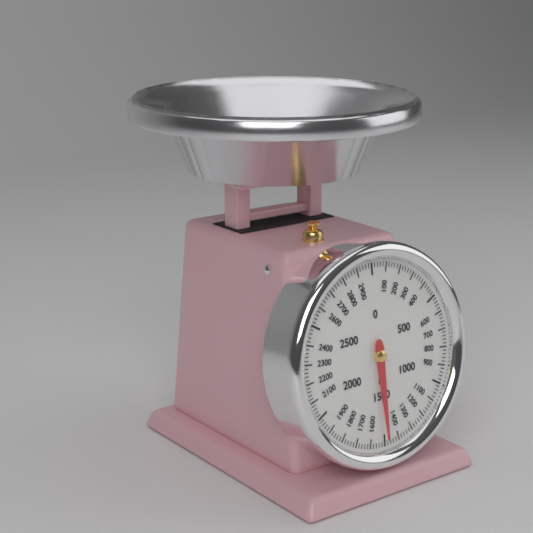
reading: 1480 g
